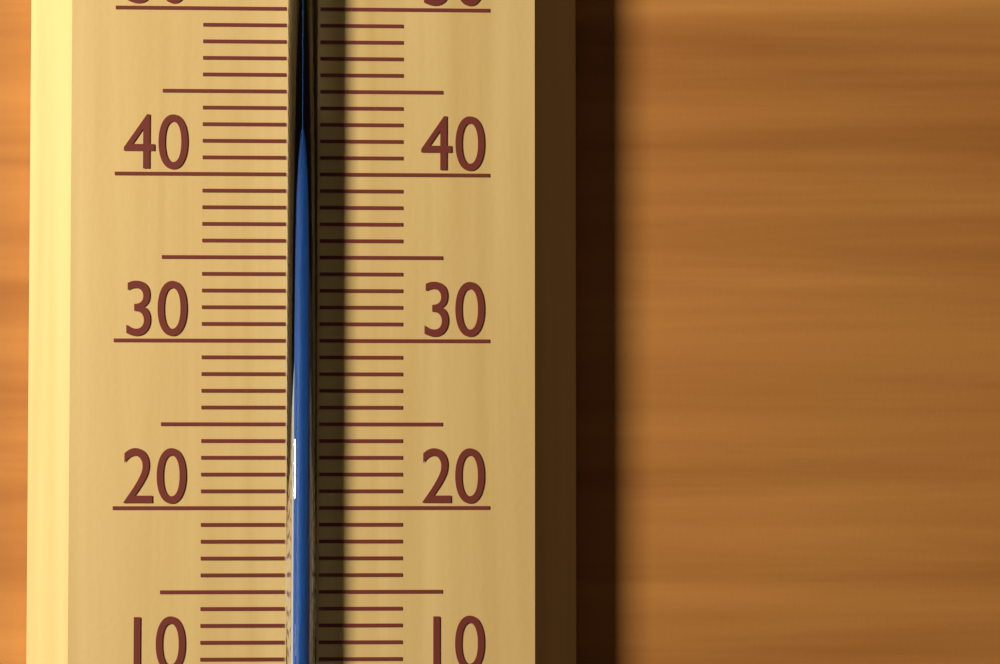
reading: 44 °C
